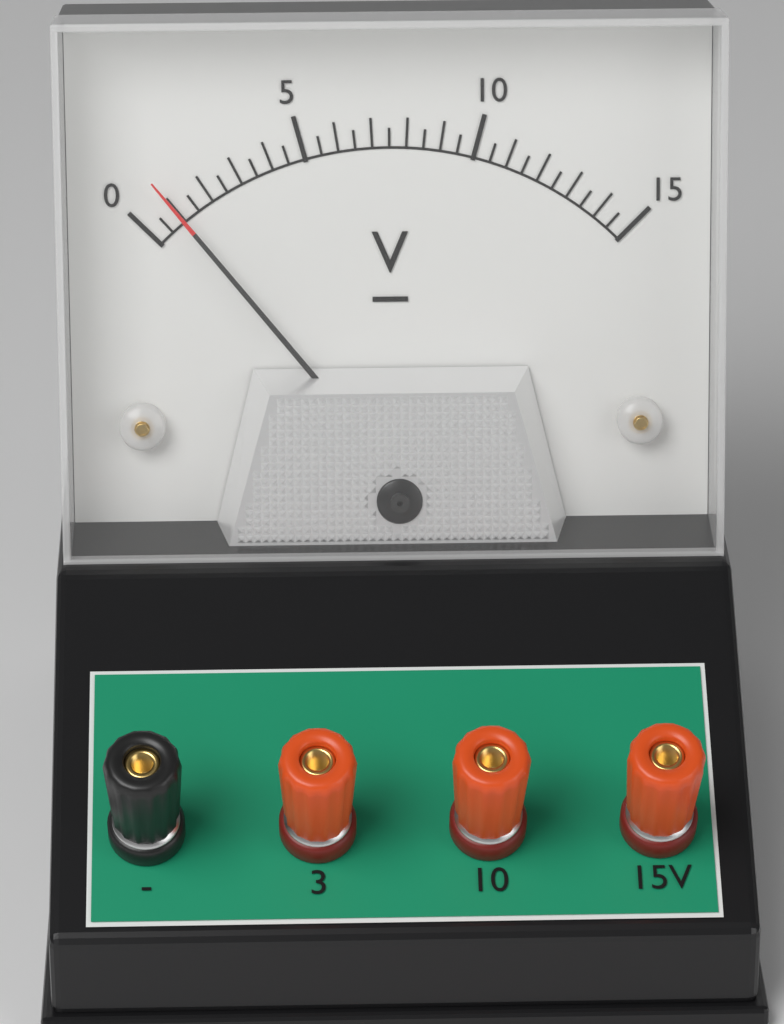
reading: 1.0 V
